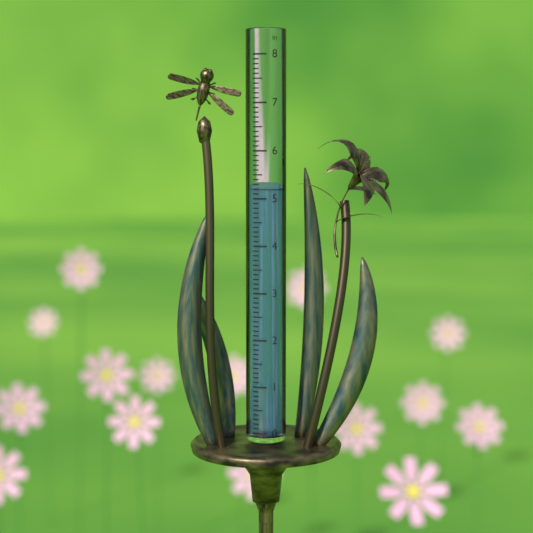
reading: 5.2 in
